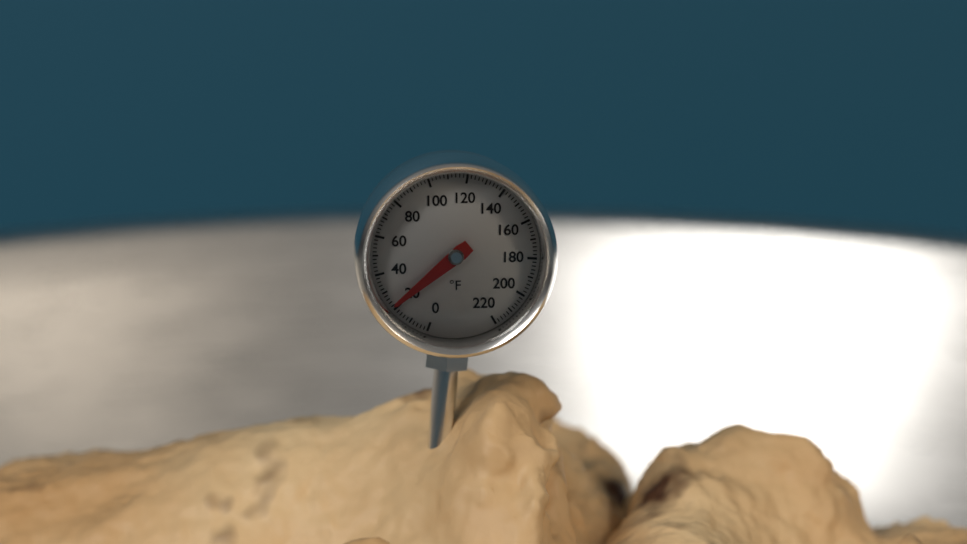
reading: 22 °F
